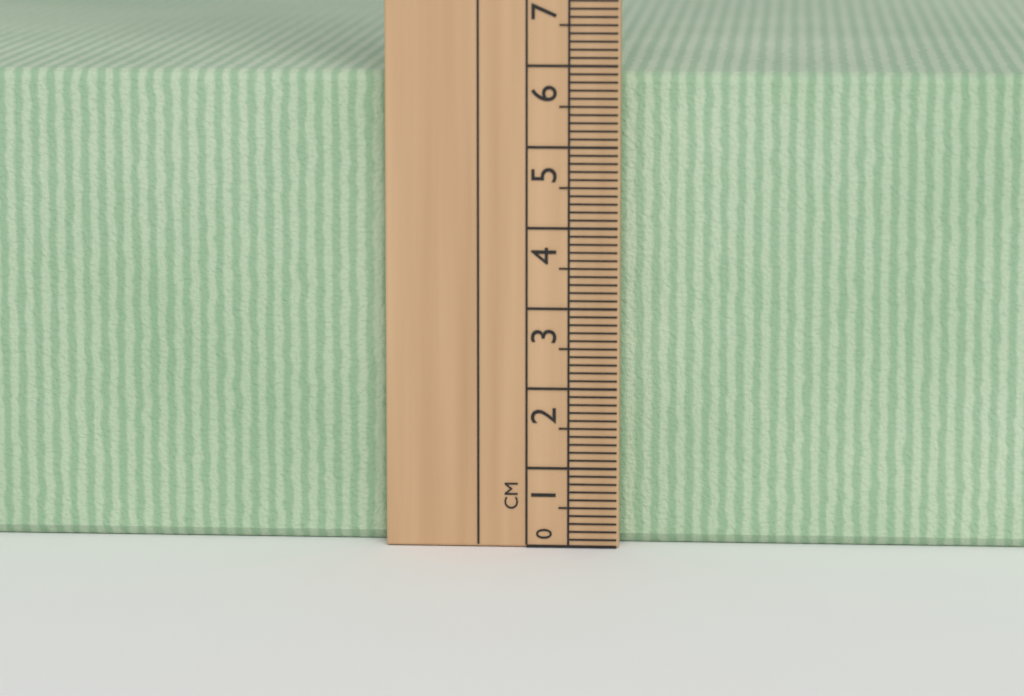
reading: 5.9 cm
